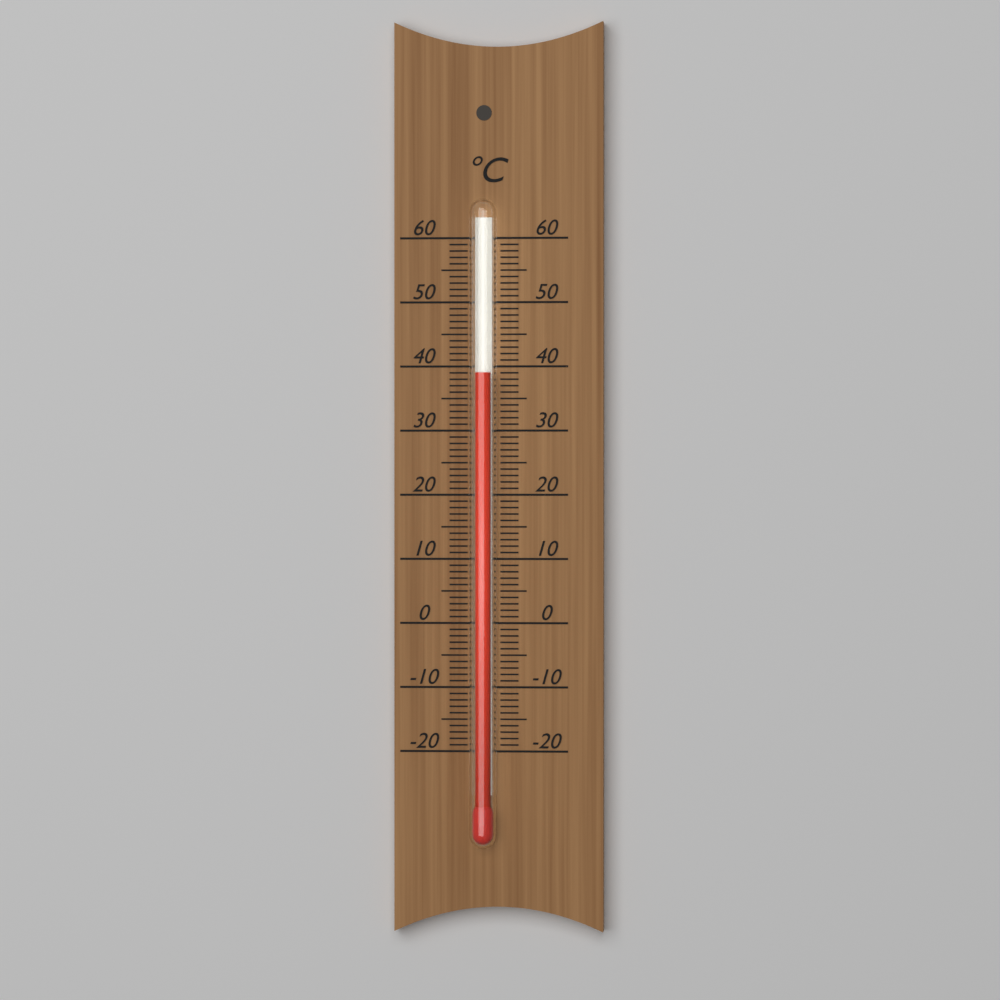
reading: 39 °C
